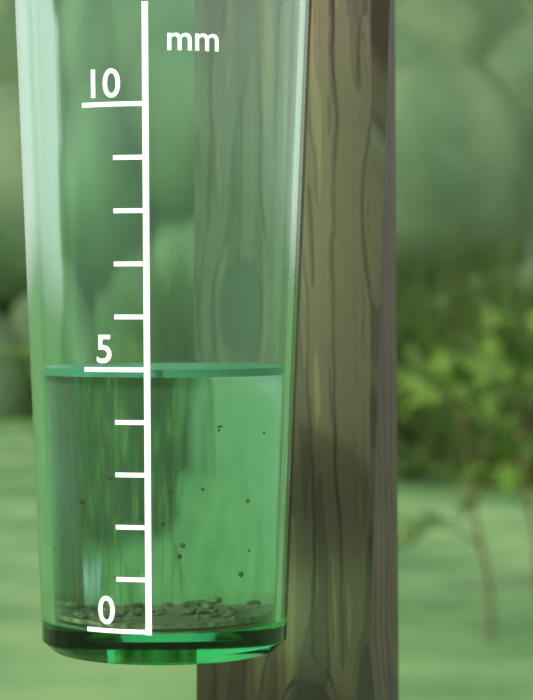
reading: 5 mm
